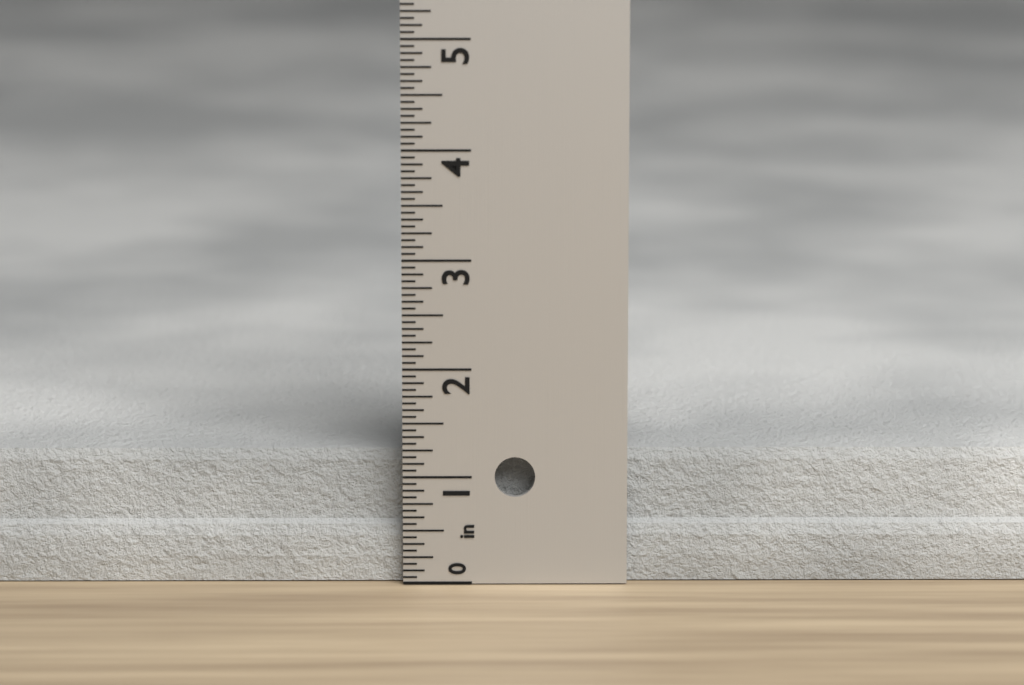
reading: 1.1875 in
